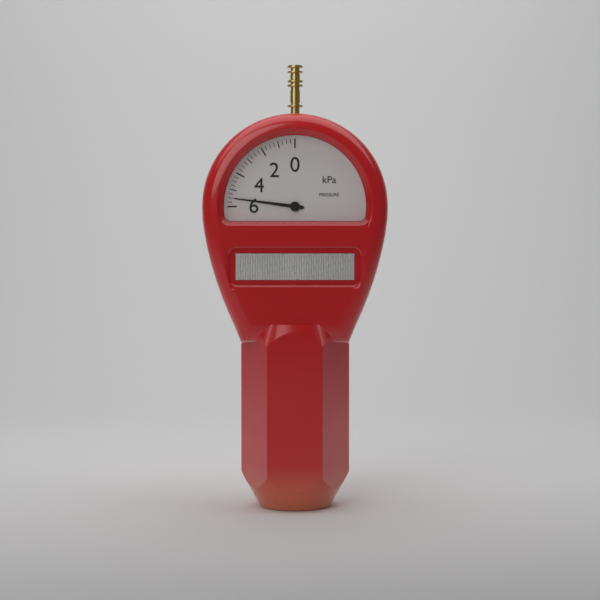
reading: 5.50 kPa
